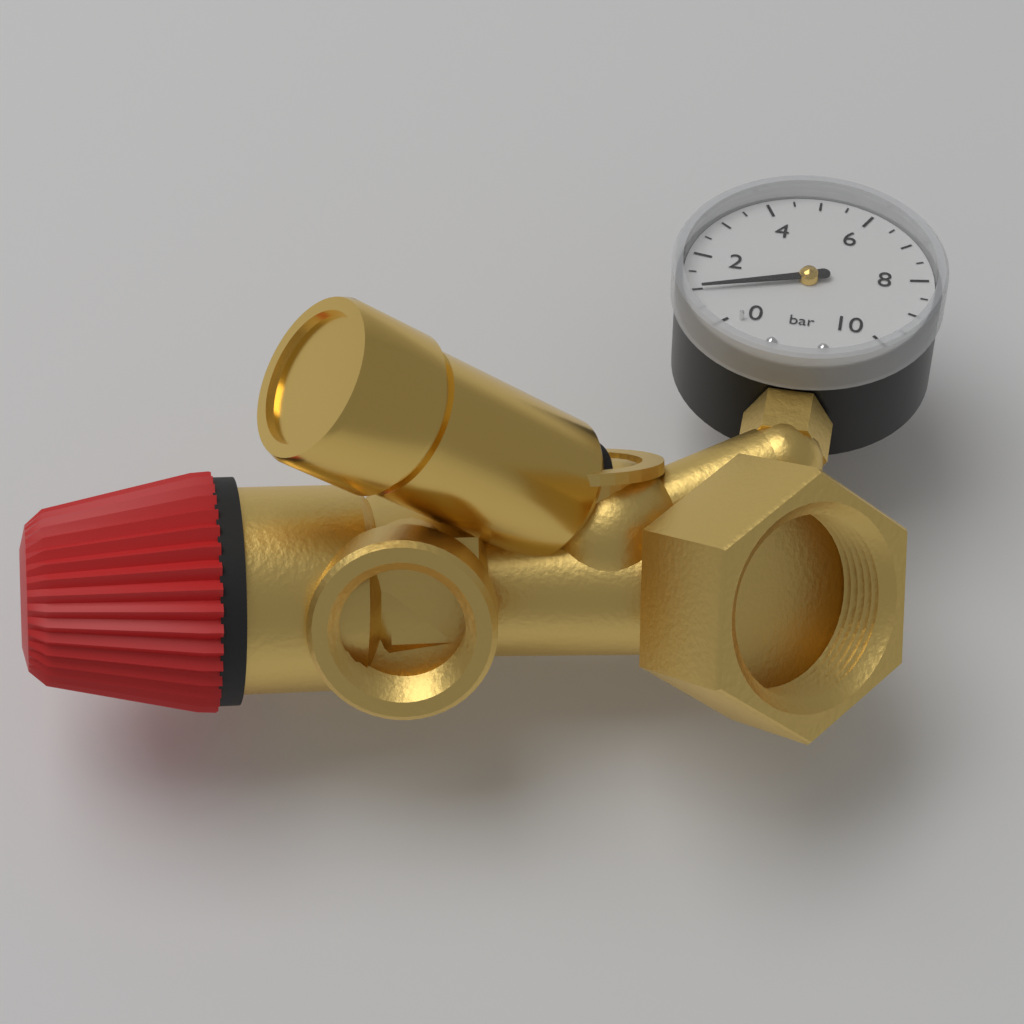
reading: 1.0 bar
